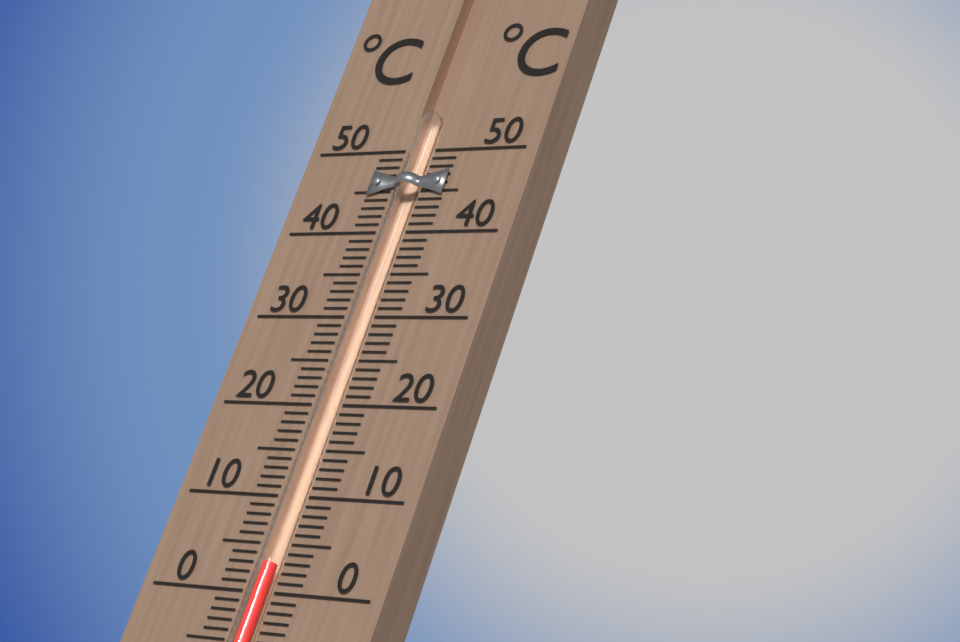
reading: 3 °C
